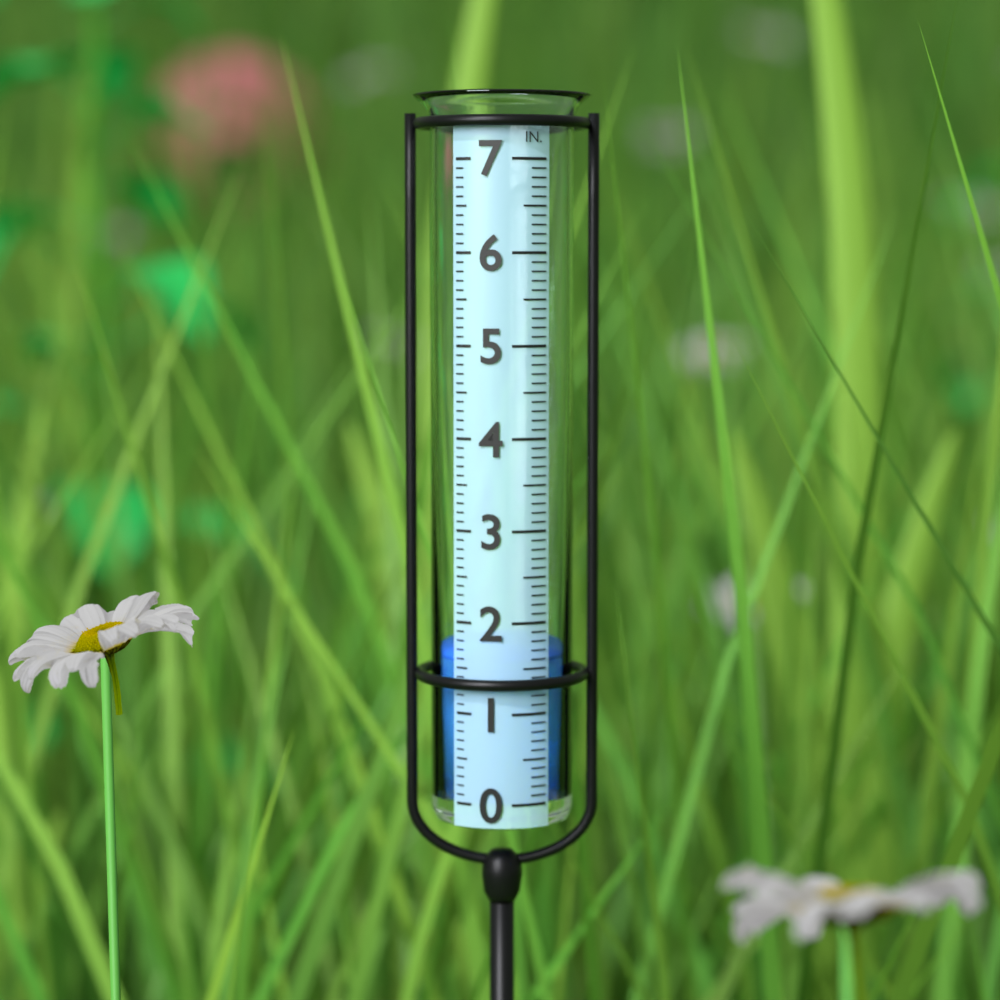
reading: 1.6 in
